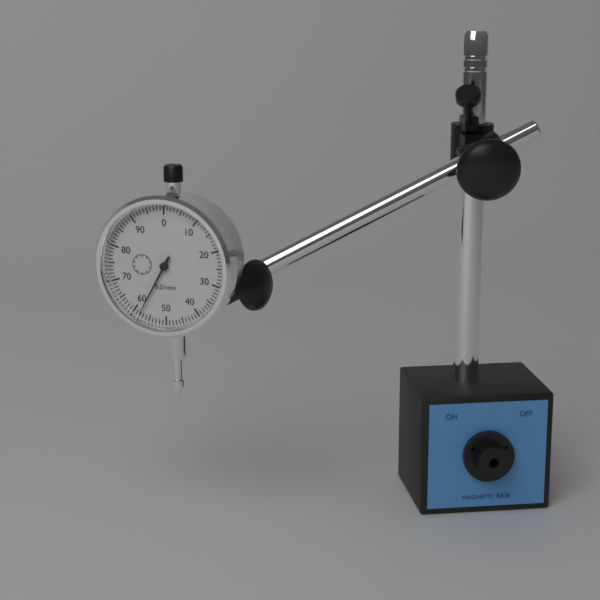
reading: 0.58 mm
